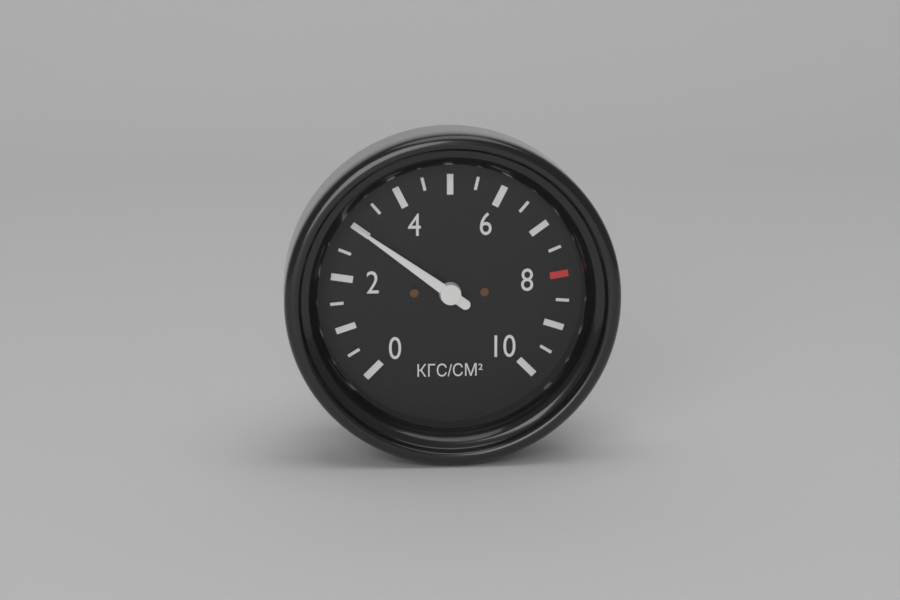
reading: 3.0 кгс/см²
